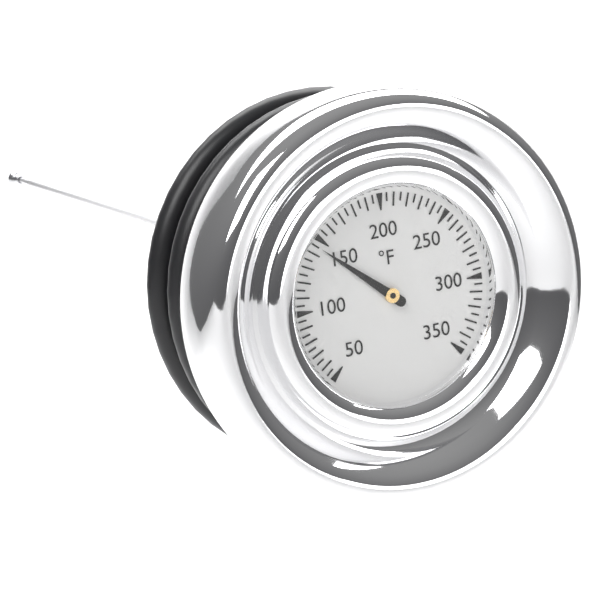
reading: 145 °F
